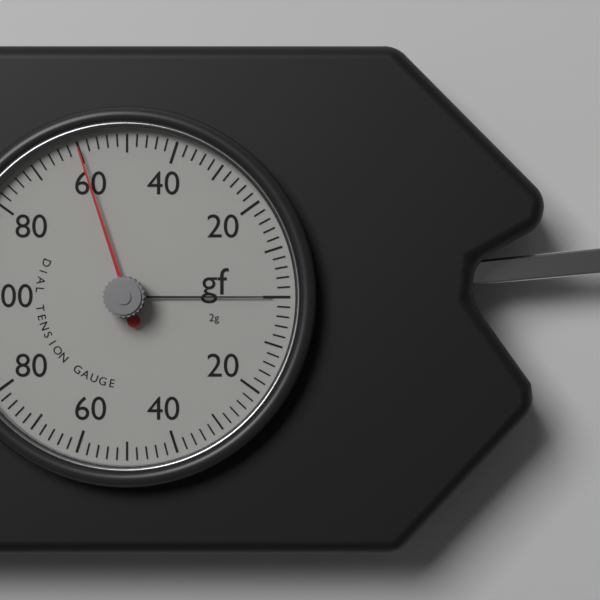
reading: 60 gf
